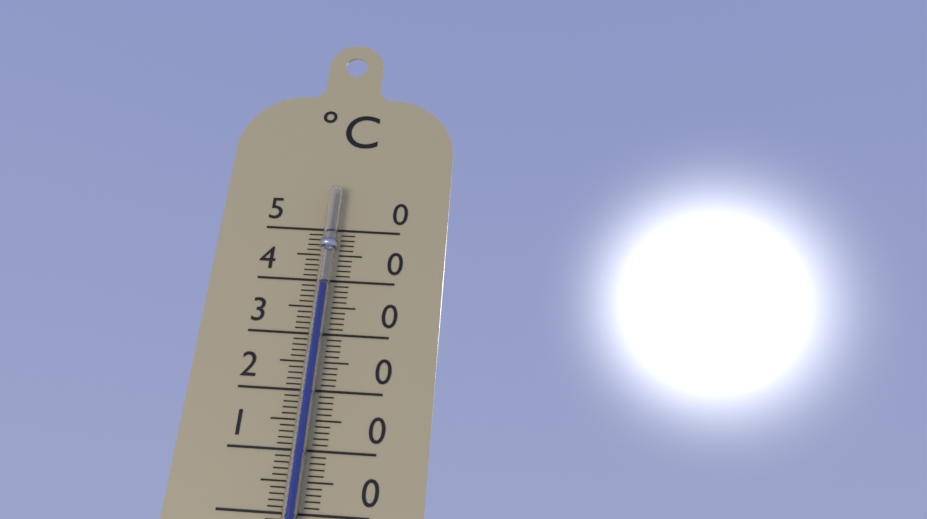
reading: 39 °C
